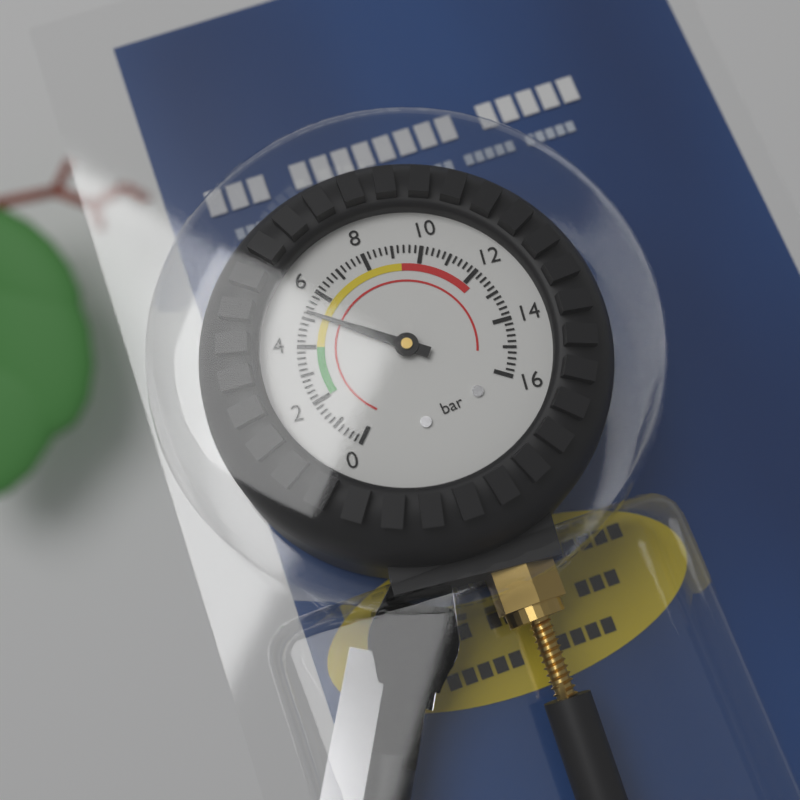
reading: 5.2 bar
